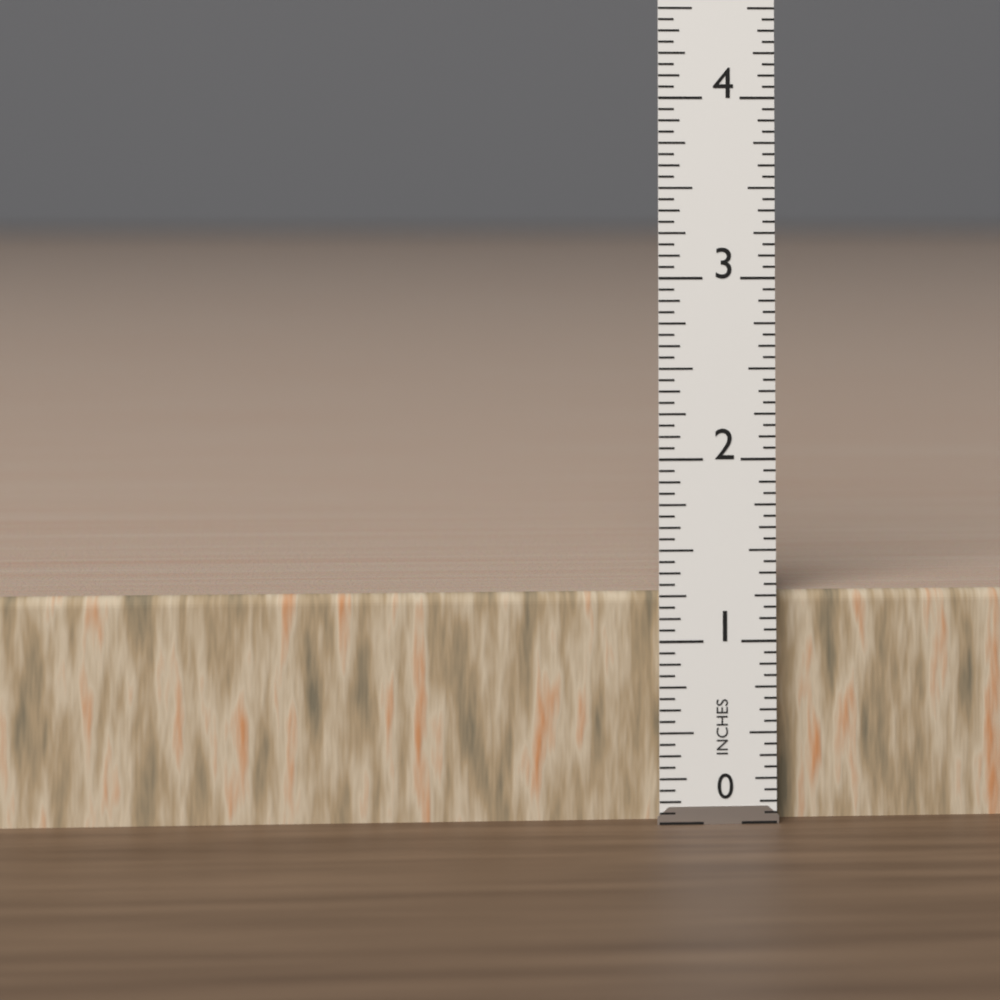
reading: 1.2500 in
